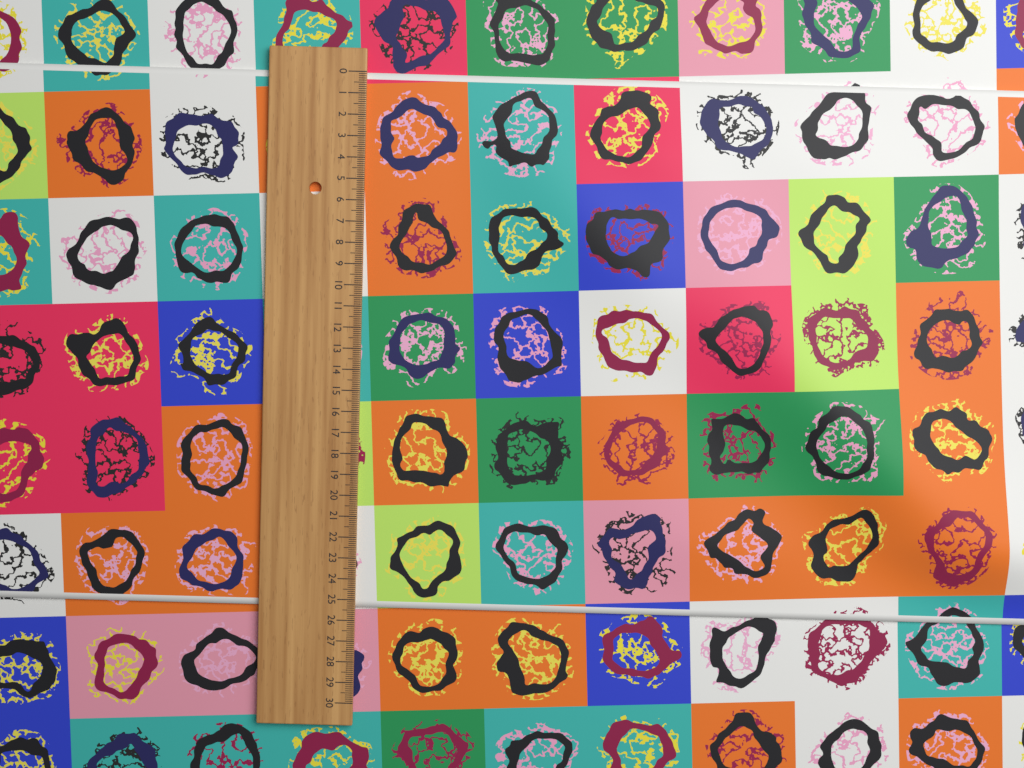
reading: 25.4 (no unit)
